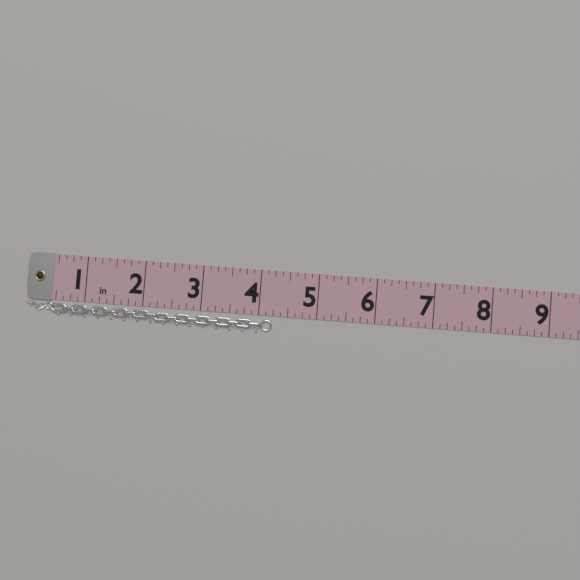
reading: 4.250 in
